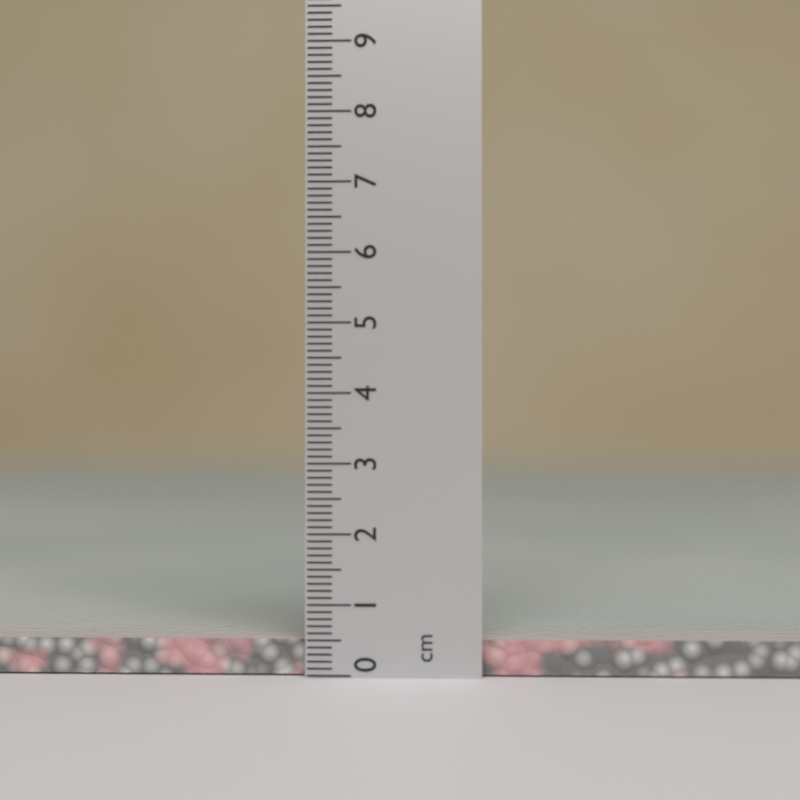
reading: 0.5 cm
